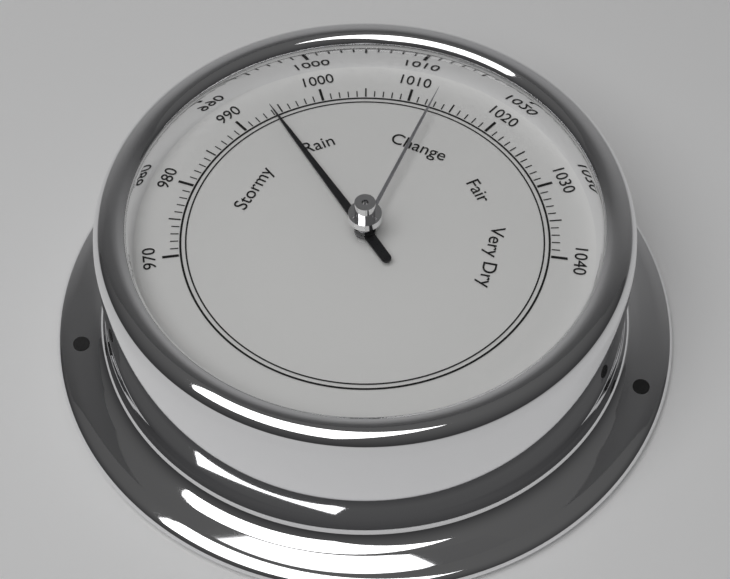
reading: 994 (no unit)
